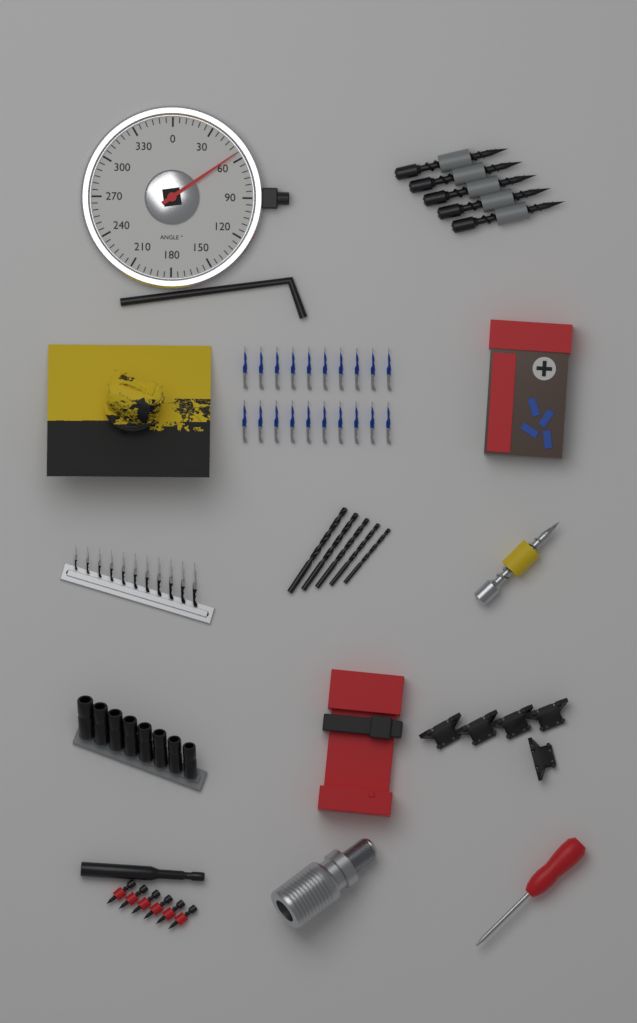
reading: 55 °
